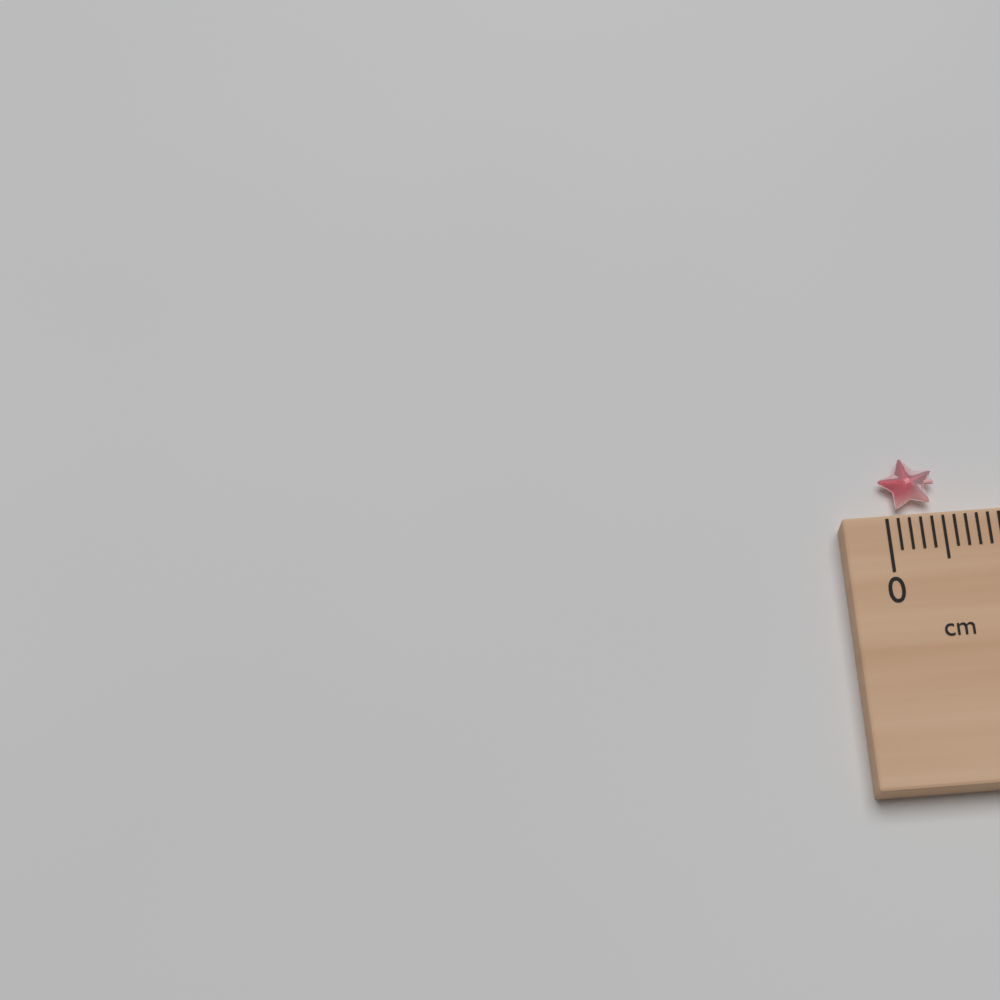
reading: 0.5 cm
